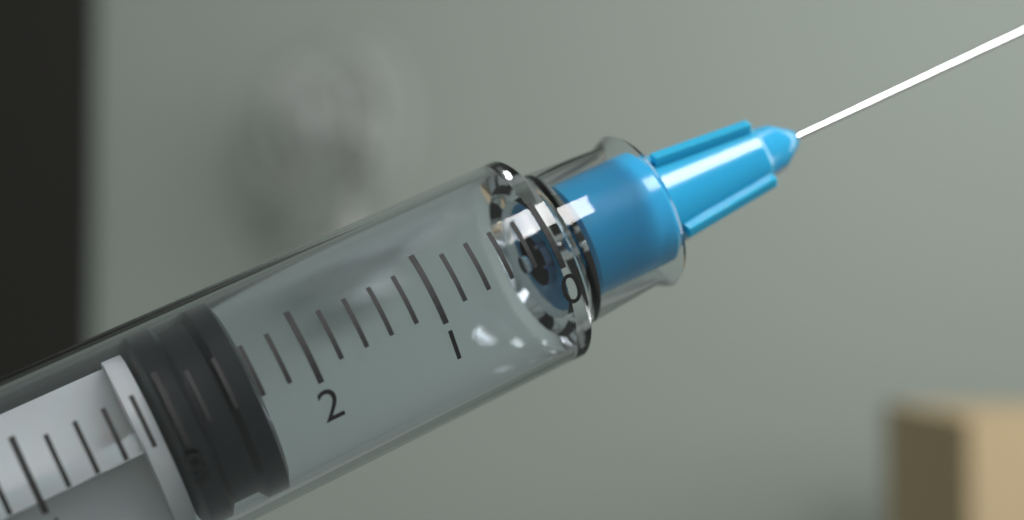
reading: 2.4 ml
